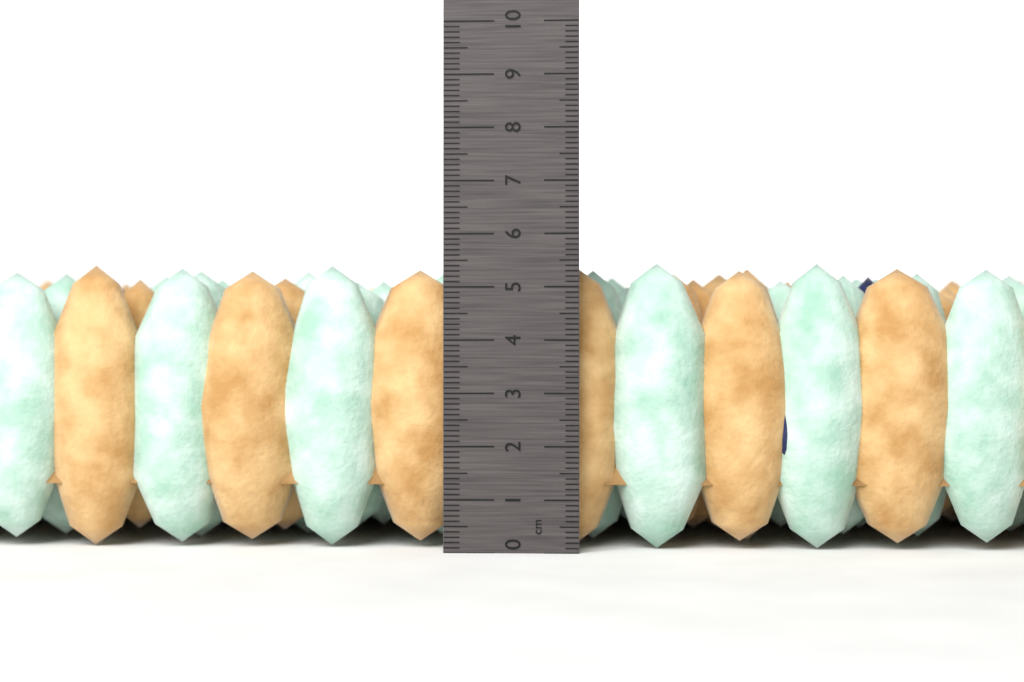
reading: 5.5 cm
